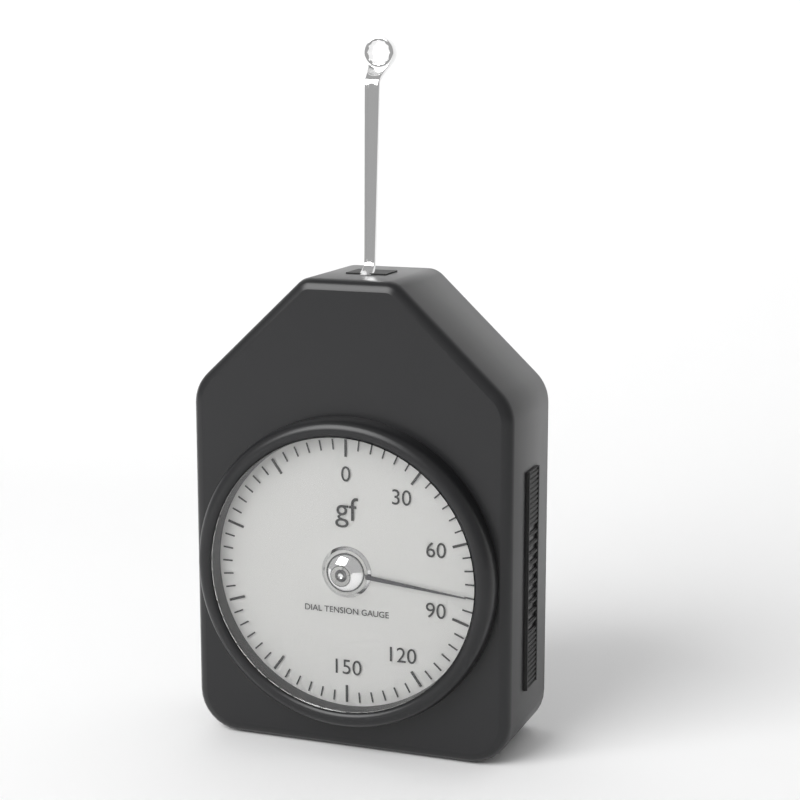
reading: 80 gf
